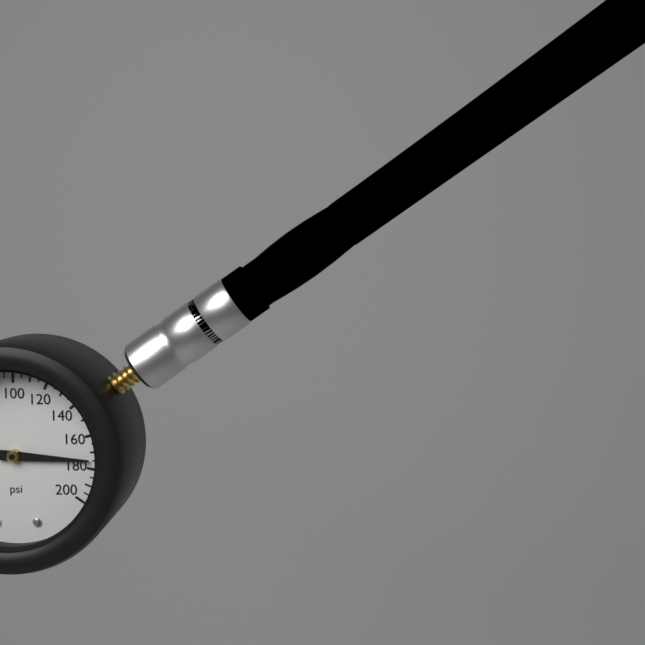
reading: 175 psi
